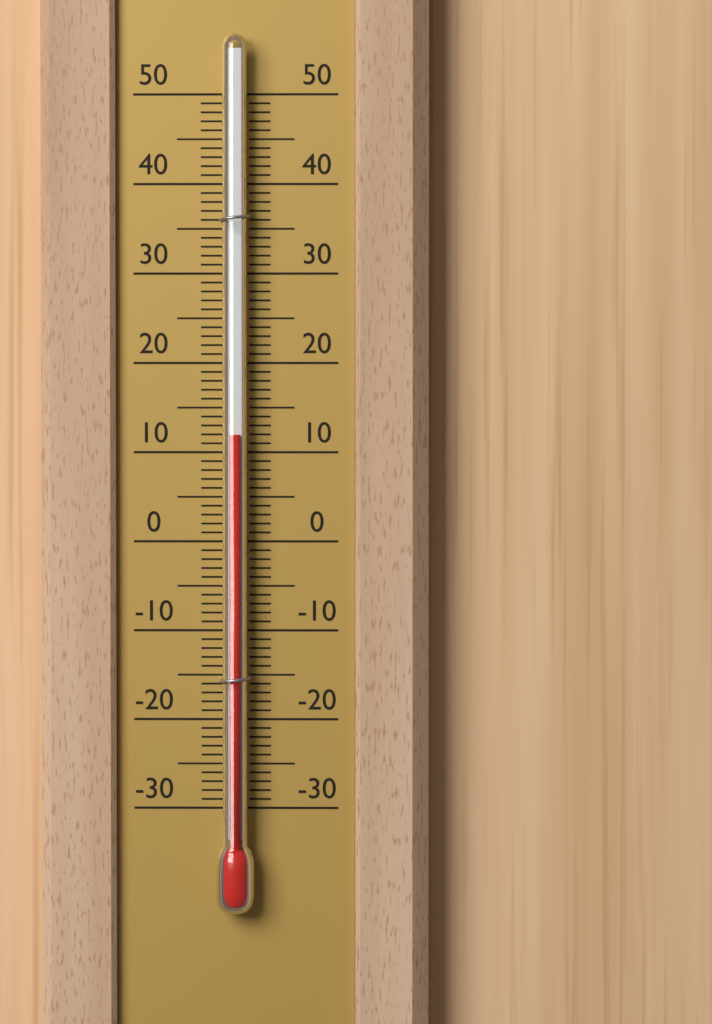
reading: 12 (no unit)
